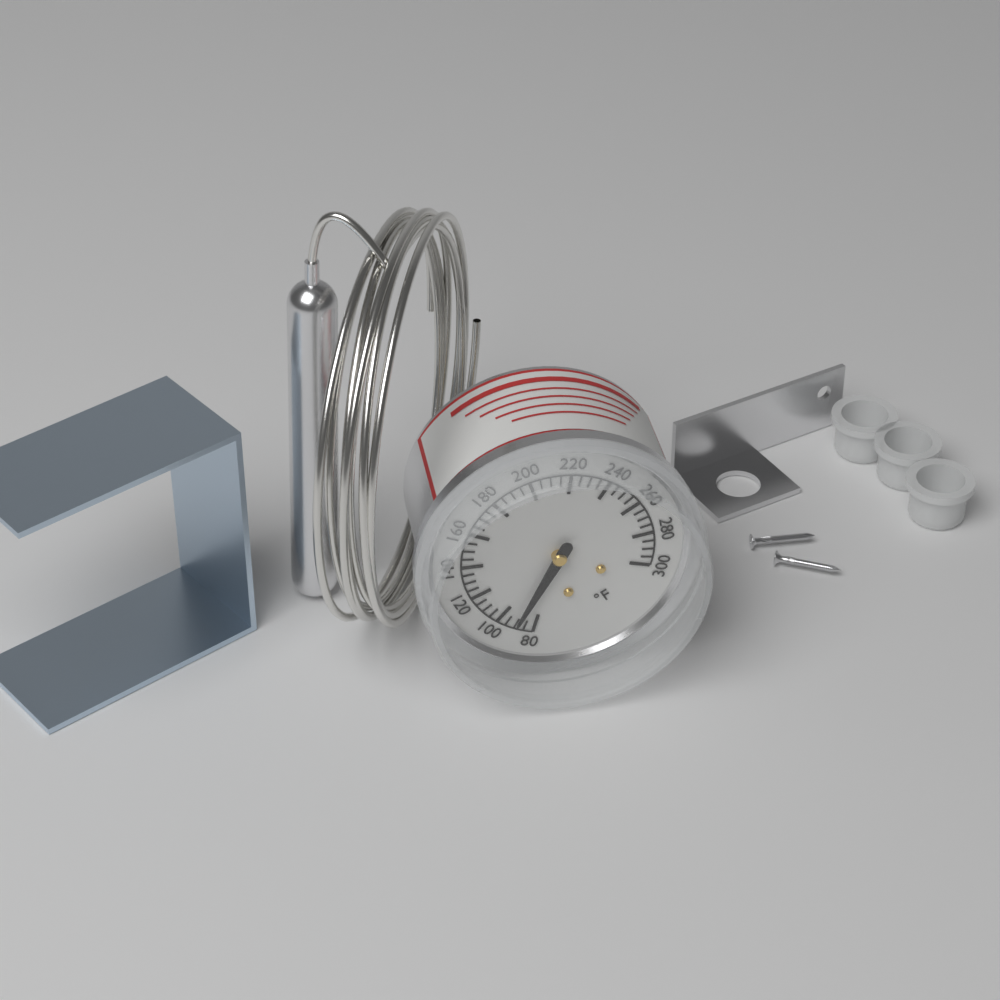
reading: 90 °F
